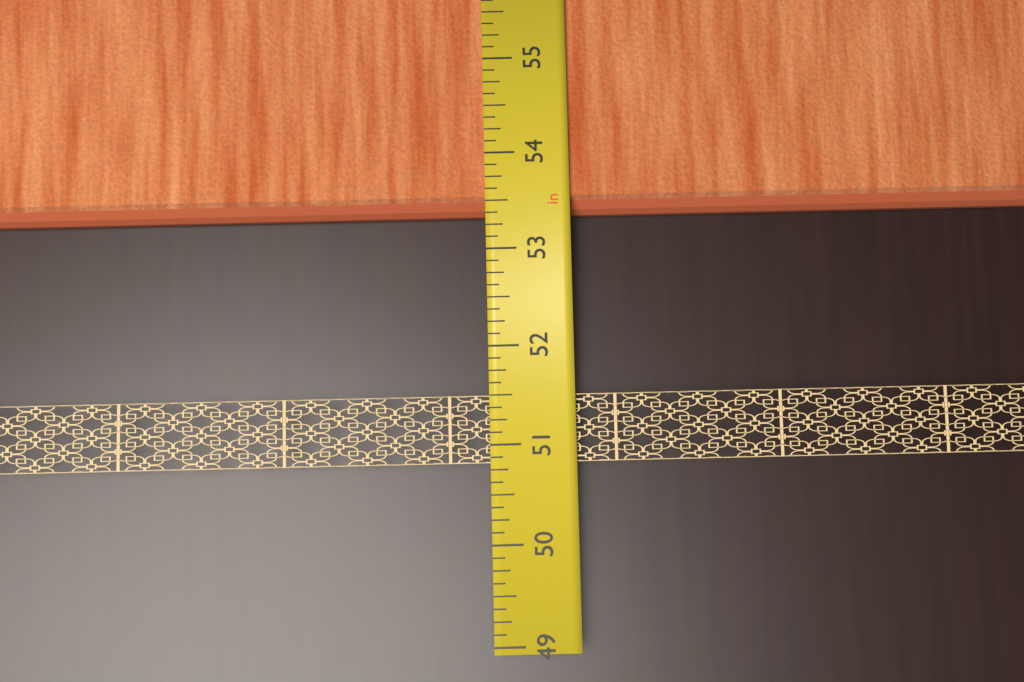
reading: 53.375 in
